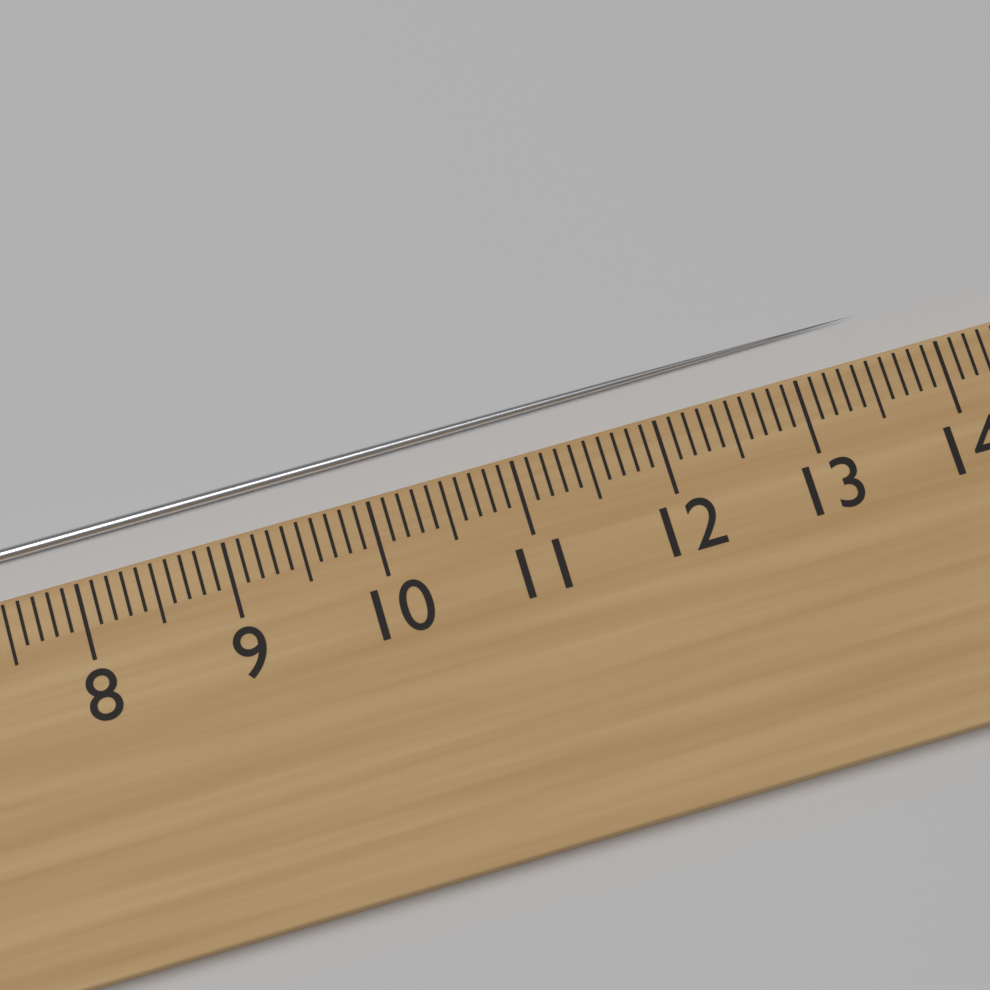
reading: 13.6 cm
